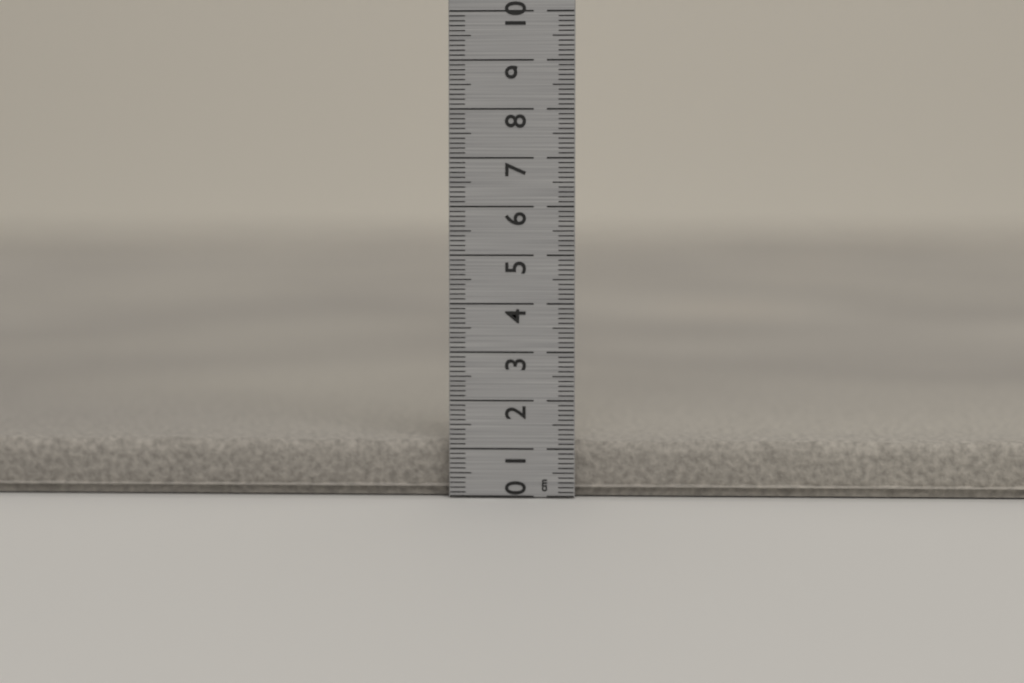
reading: 1.2 cm
